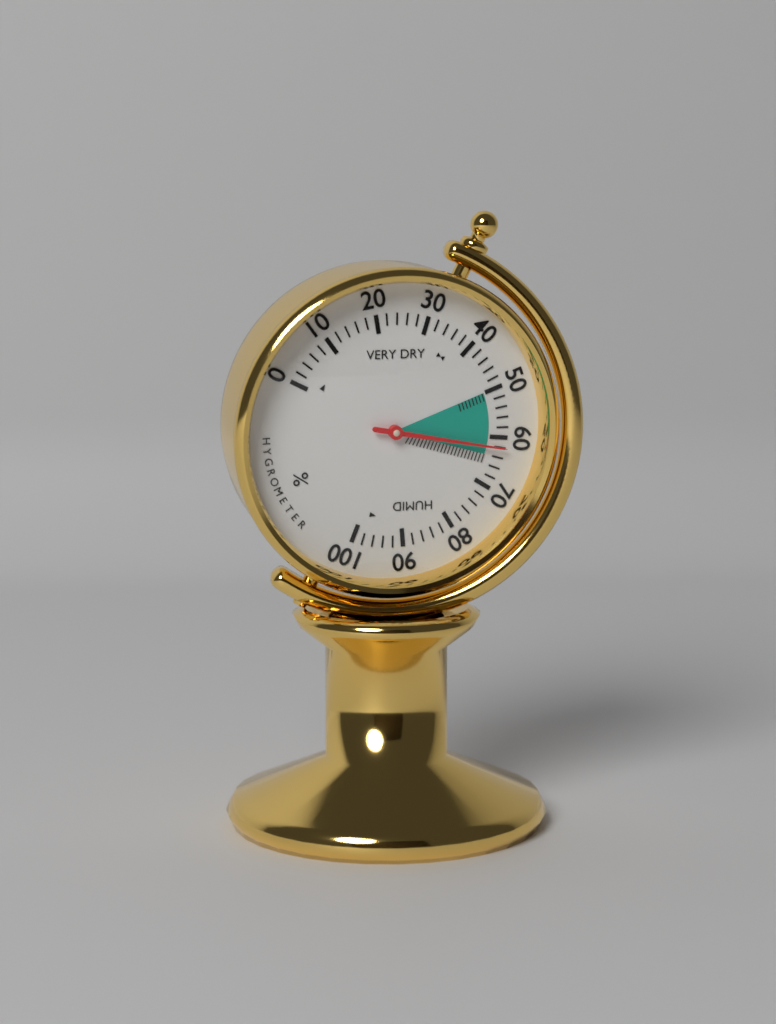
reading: 62 %
